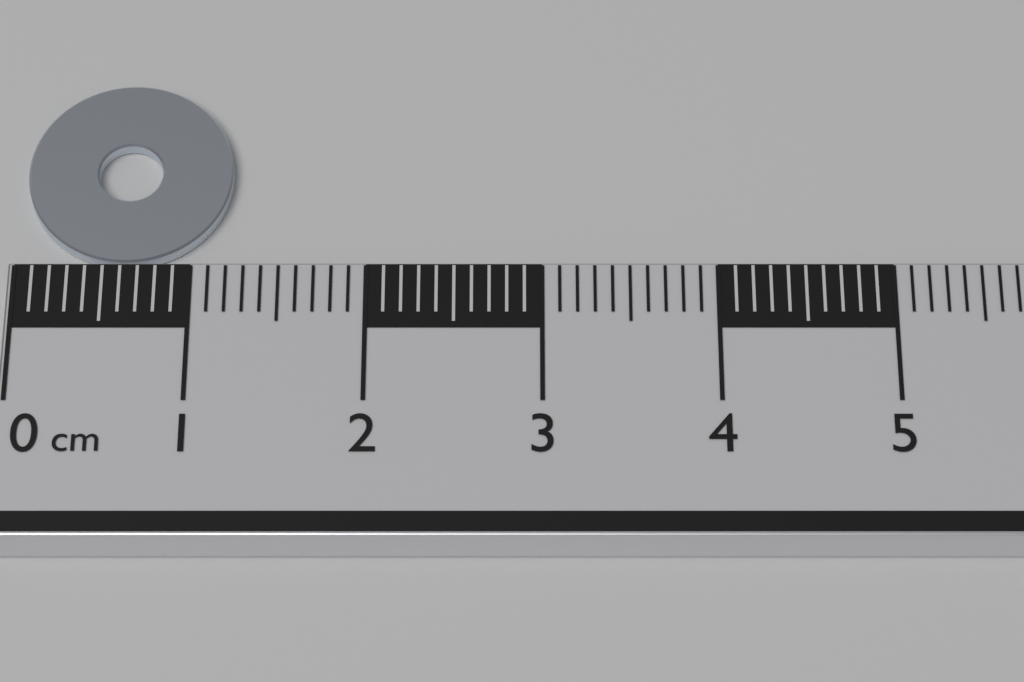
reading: 1.2 cm
